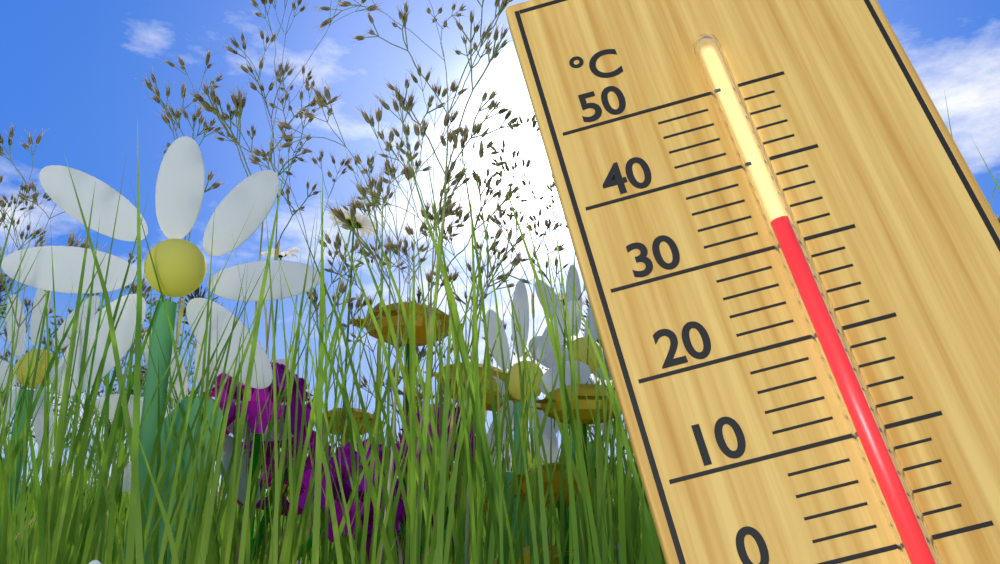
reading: 32 °C
